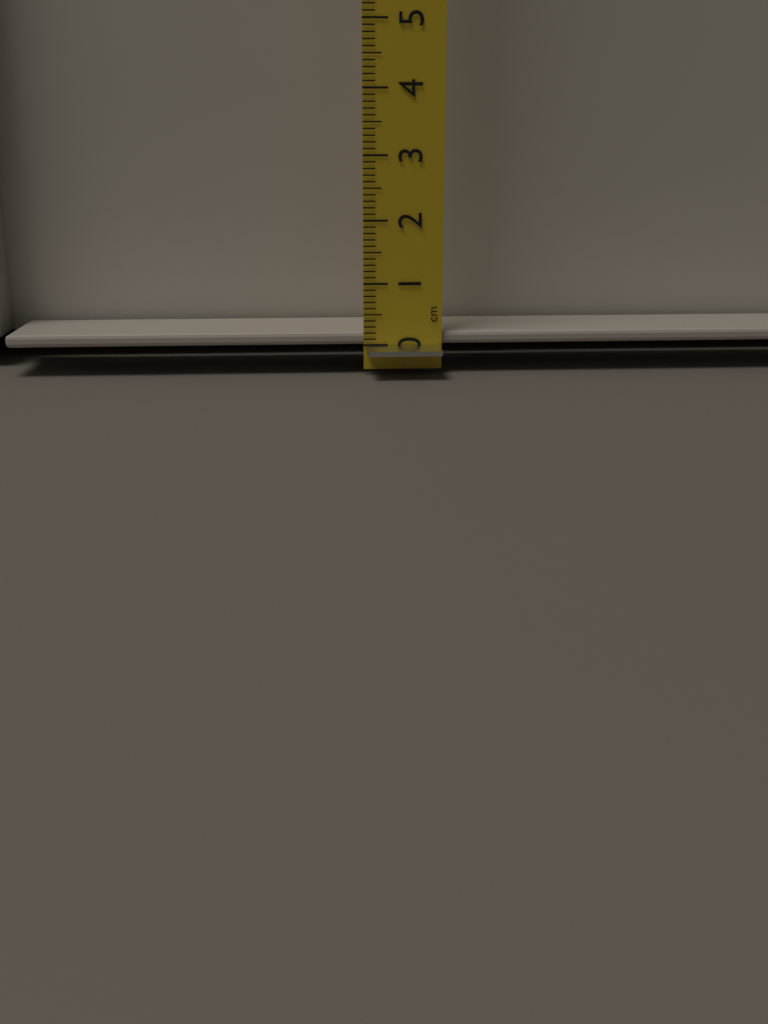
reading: 0.2 cm
